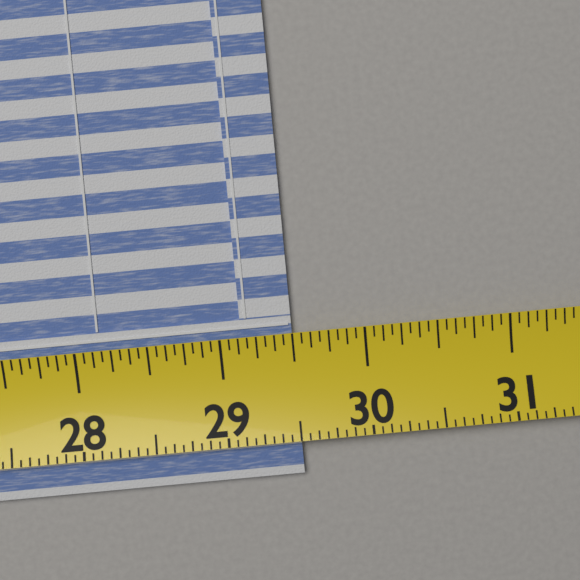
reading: 29.5000 (no unit)
